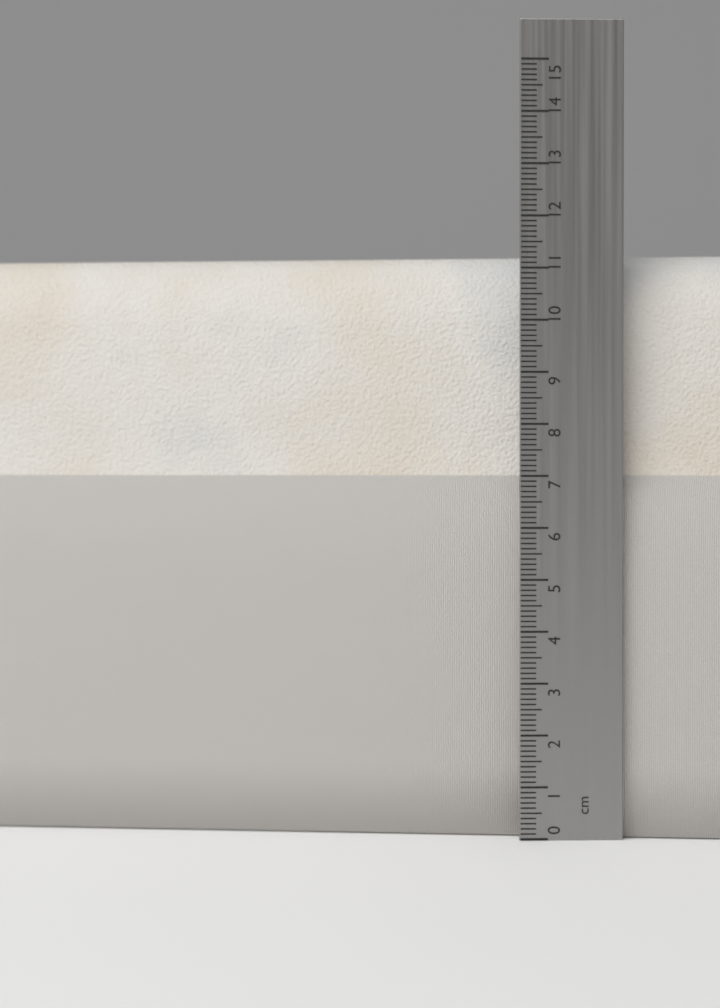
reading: 11.3 cm
